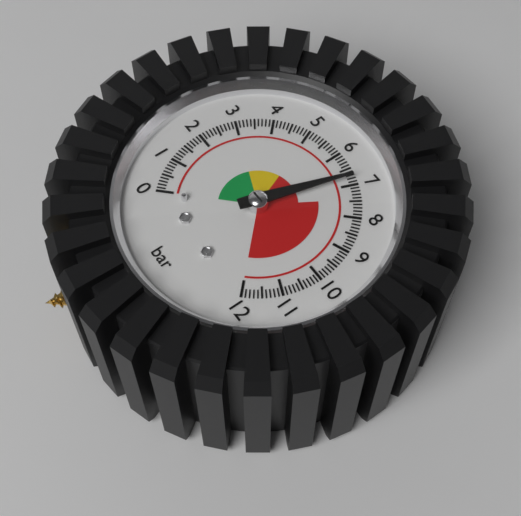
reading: 6.8 bar
